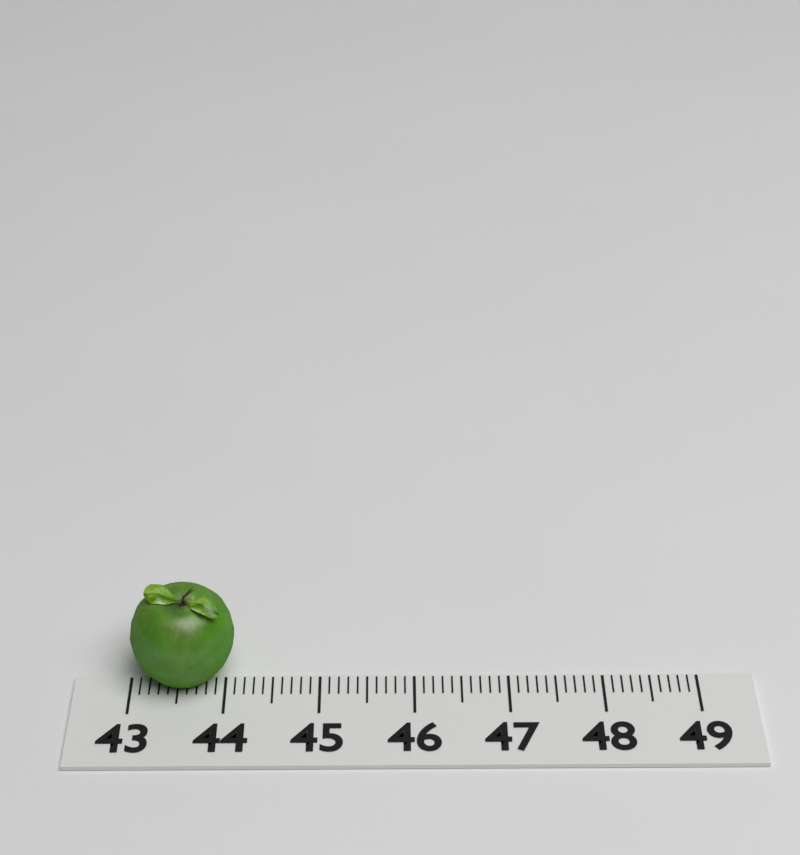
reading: 44.1 (no unit)
